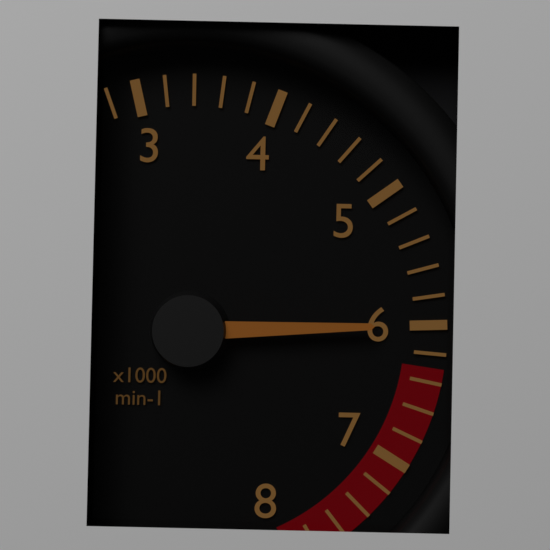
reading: 6000 min-1
